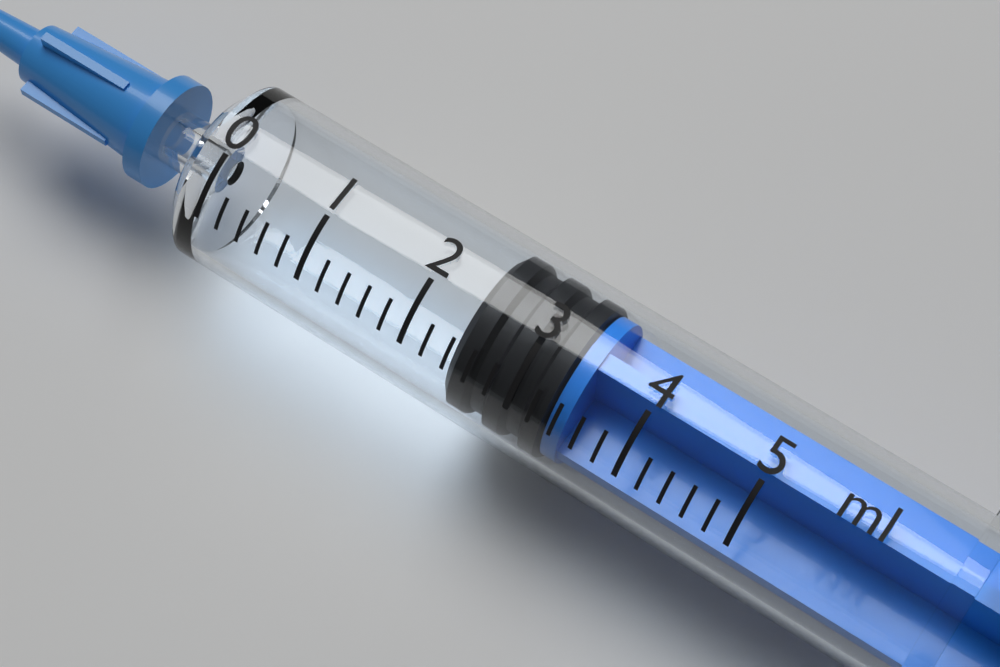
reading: 2.4 ml
